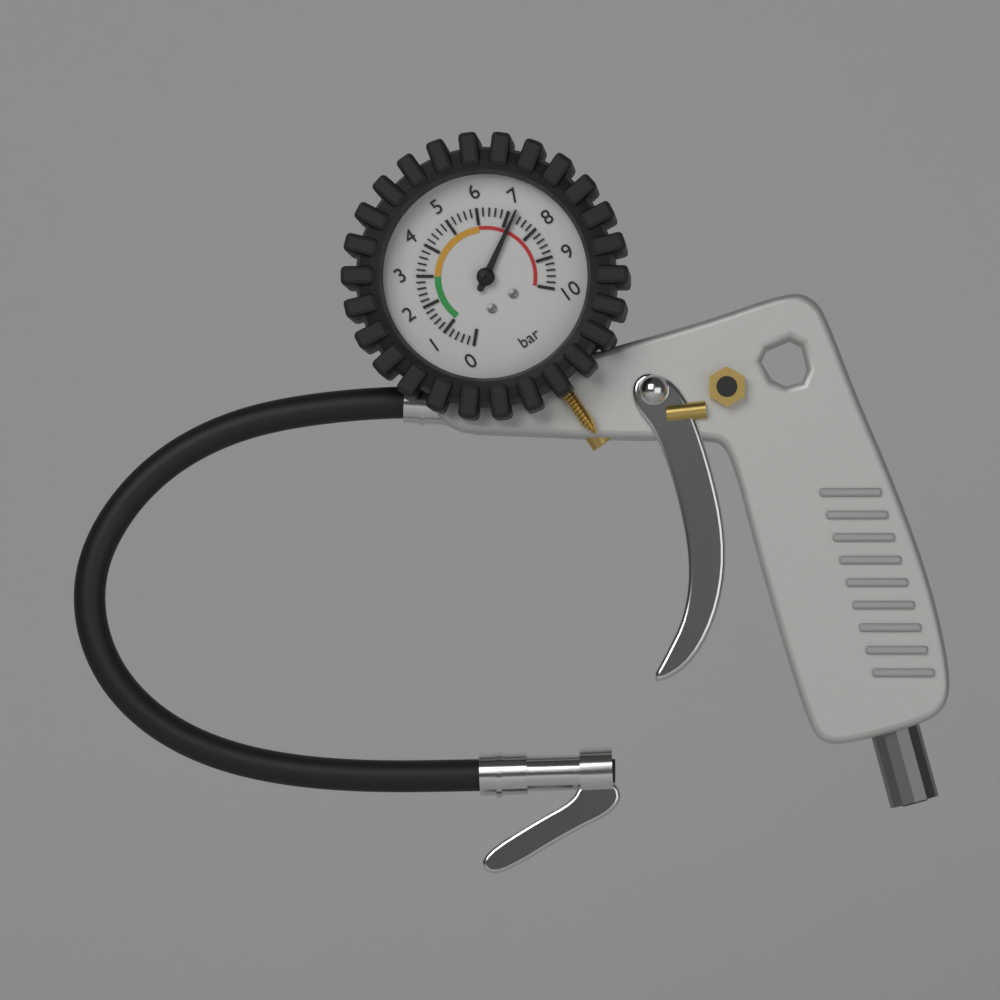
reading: 7.2 bar
